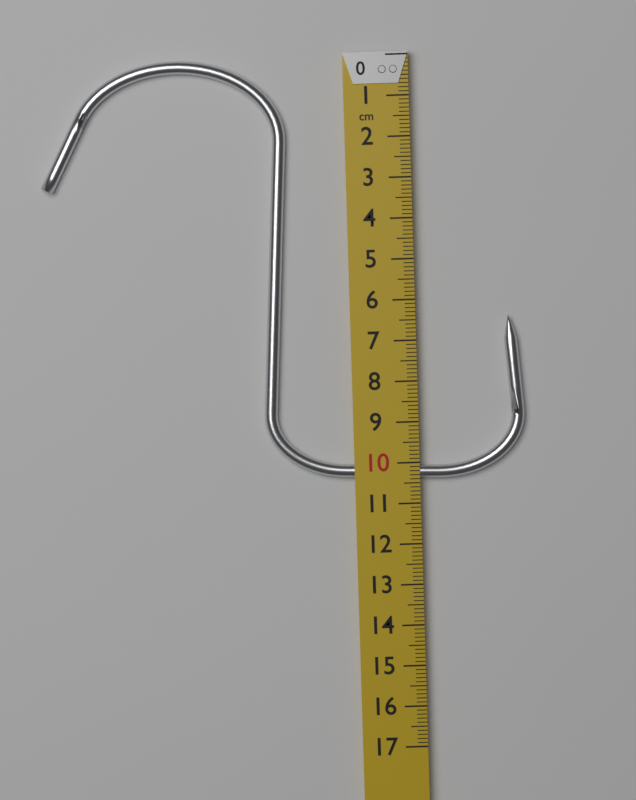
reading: 10.4 cm
